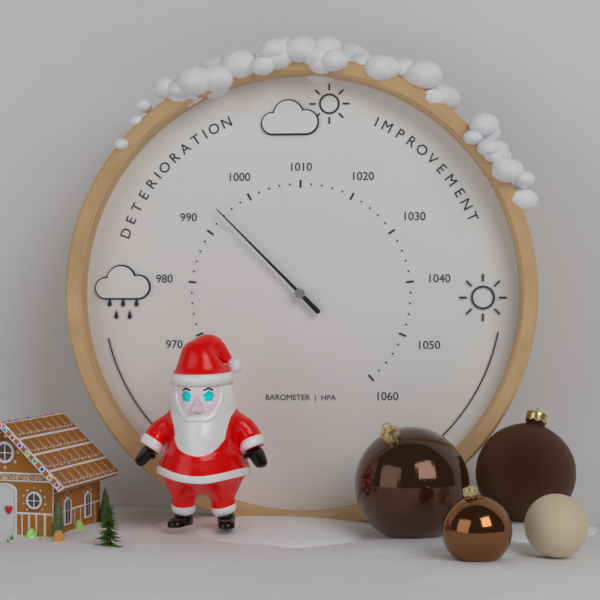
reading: 994 hPa
